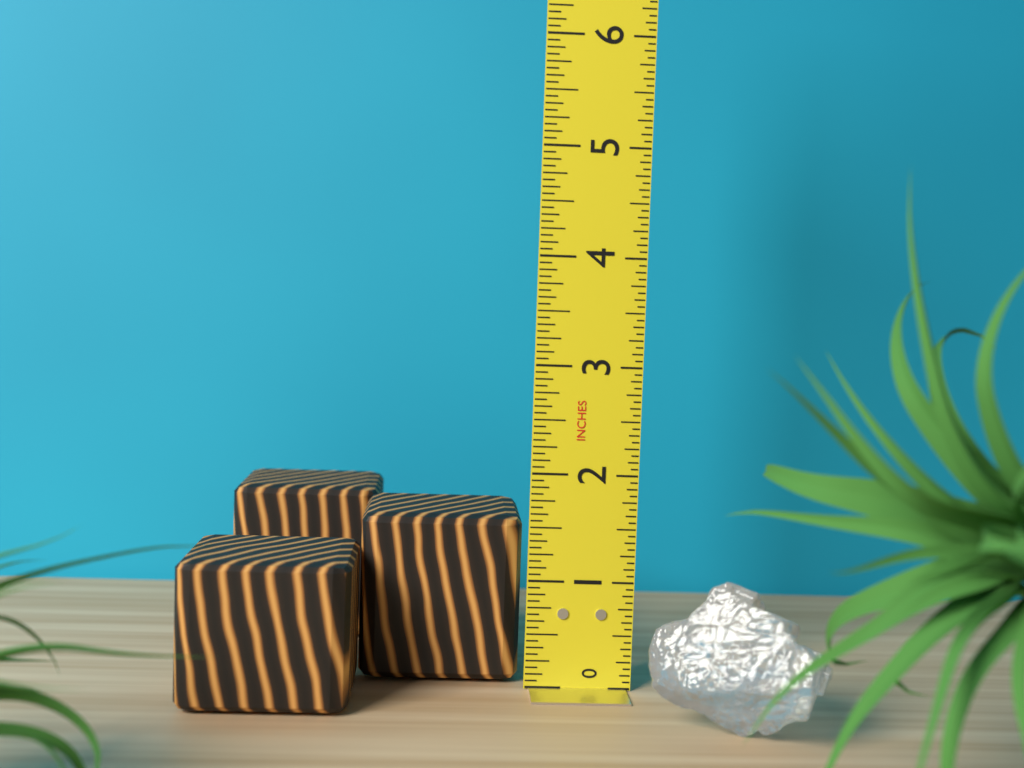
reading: 1.5625 in
